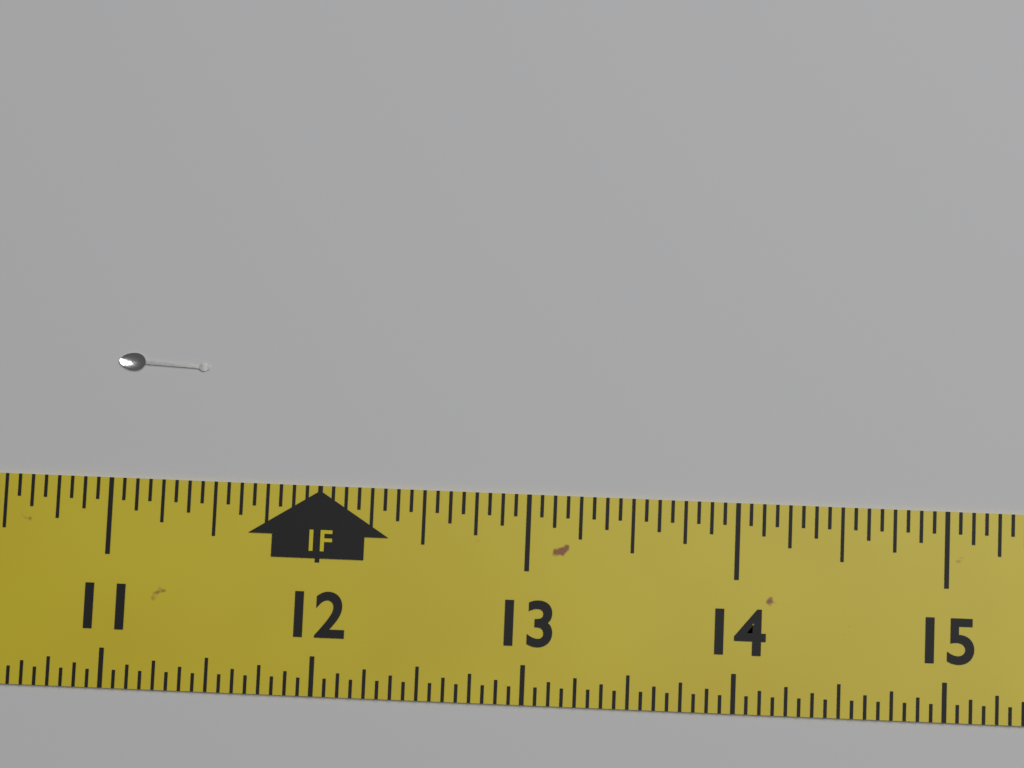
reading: 11.4375 in
